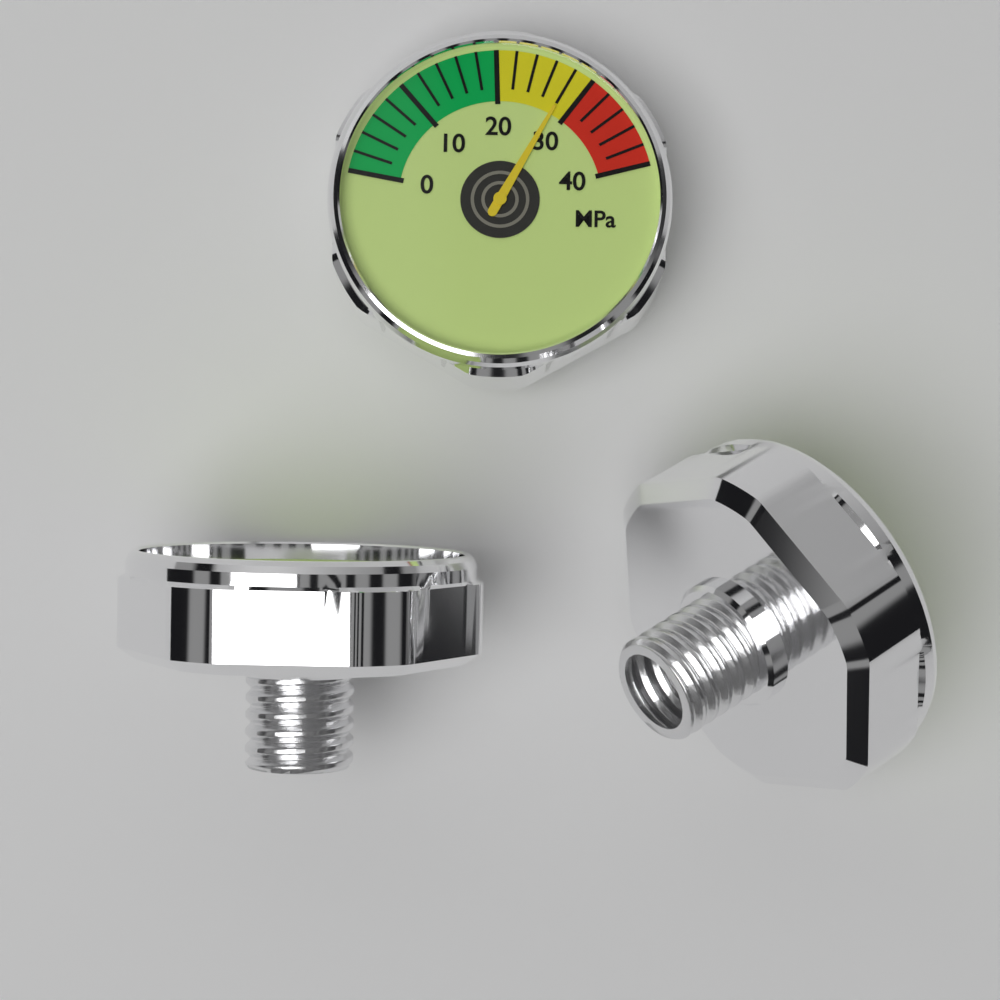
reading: 28 MPa
